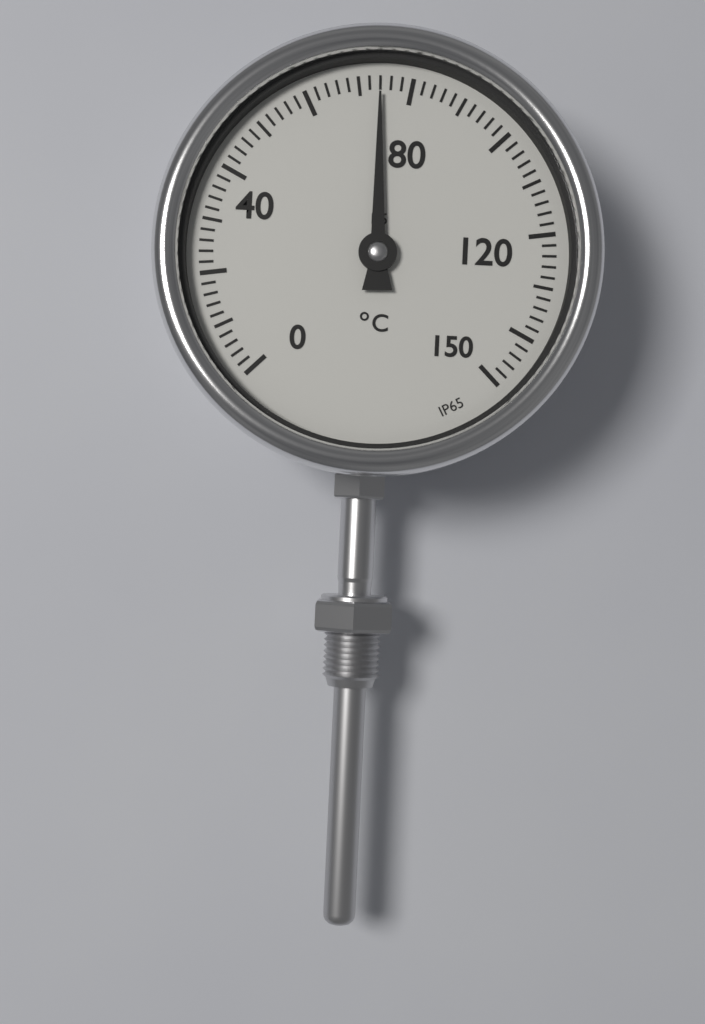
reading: 74 °C
